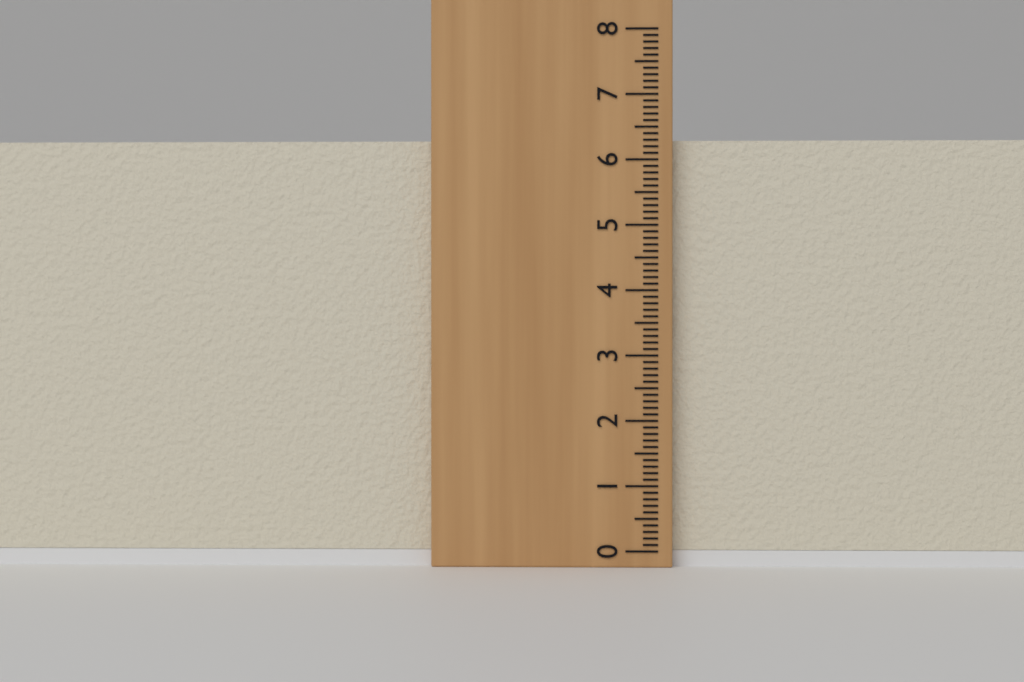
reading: 6.3 (no unit)
